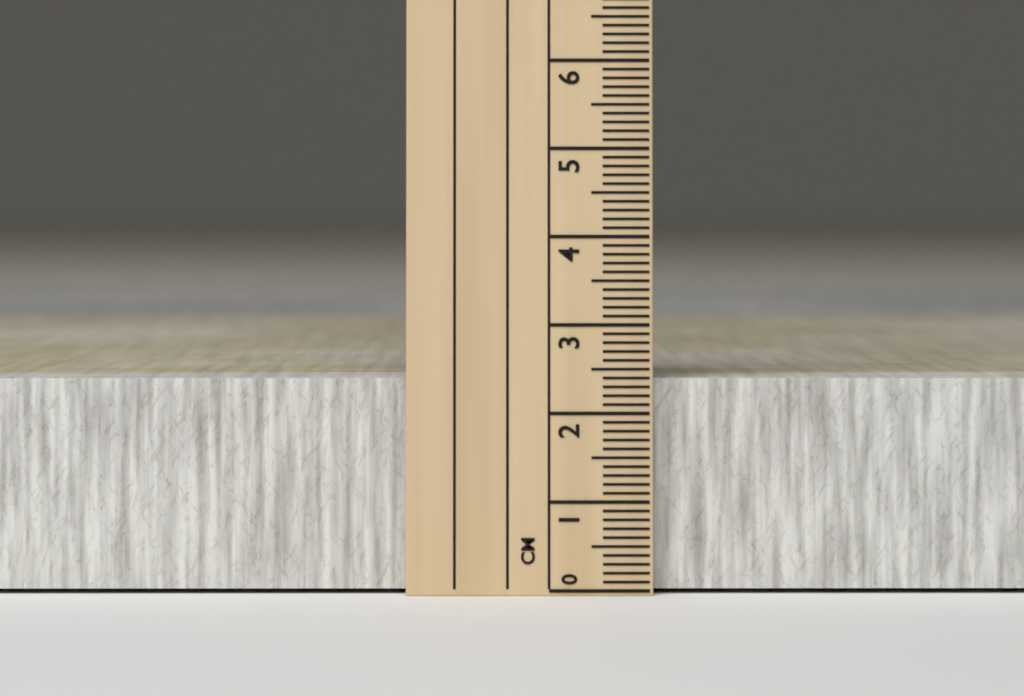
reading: 2.4 cm
